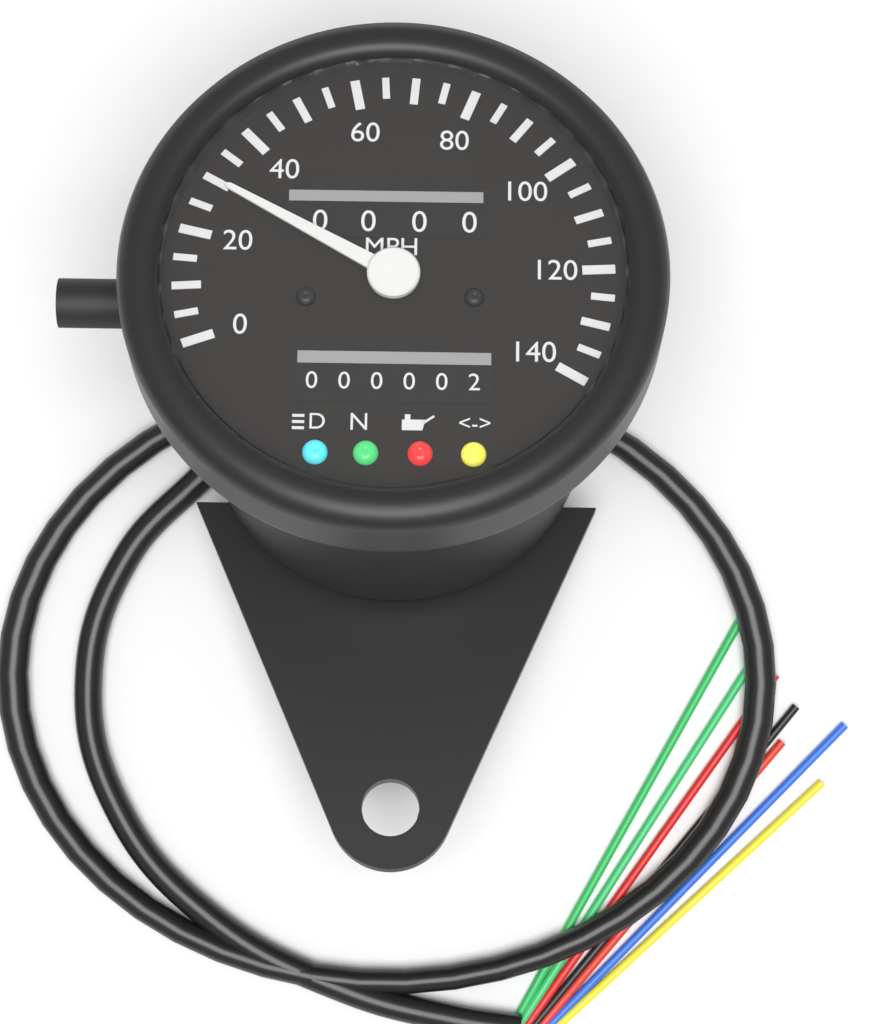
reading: 30 MPH
